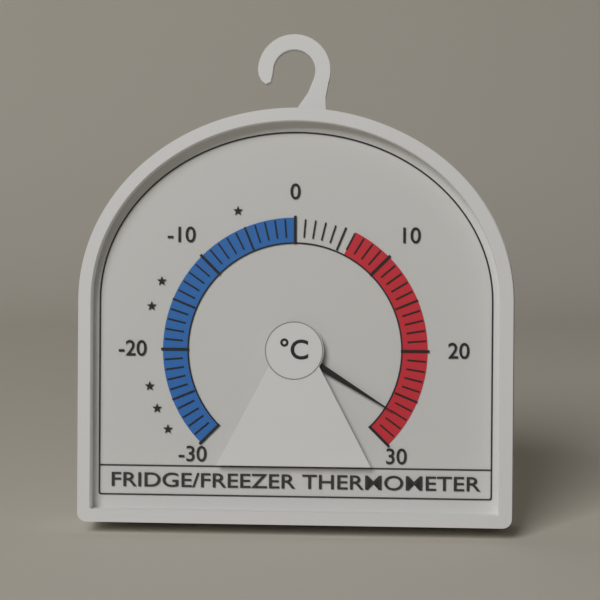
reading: 27 °C
